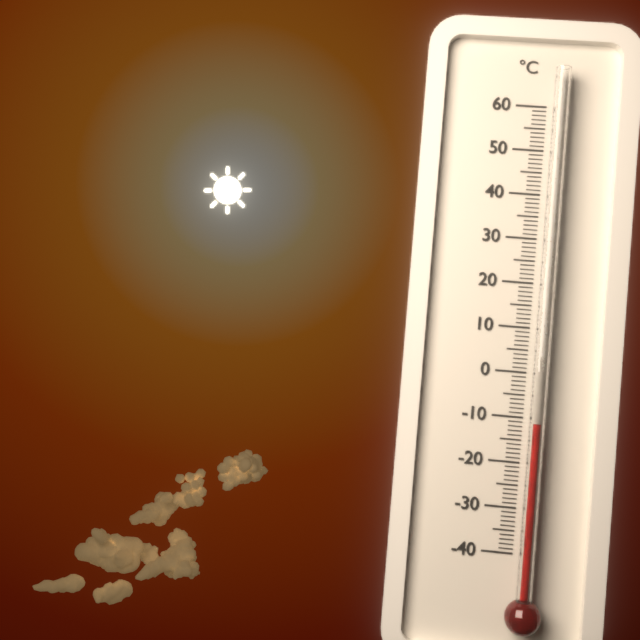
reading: -11 °C
